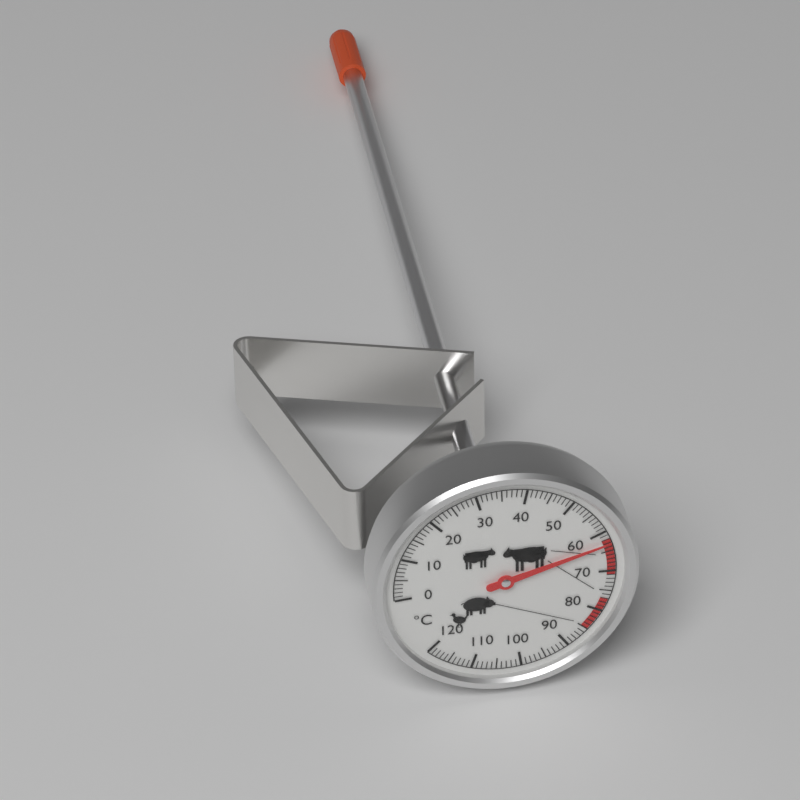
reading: 63 °C
